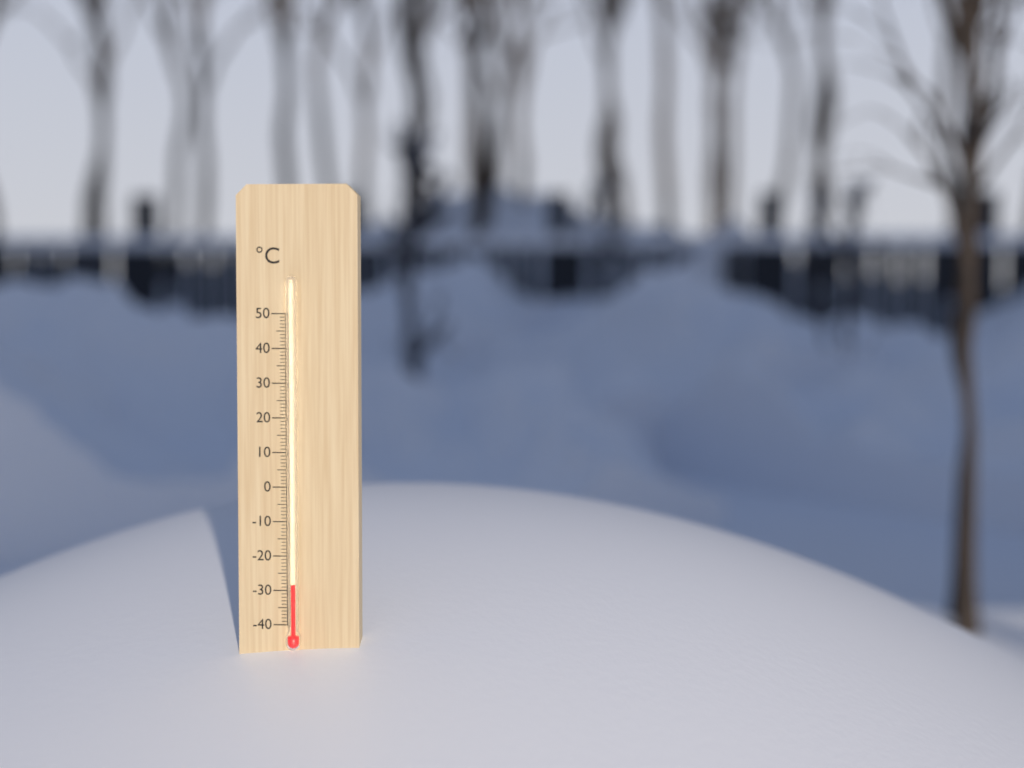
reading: -28 °C
